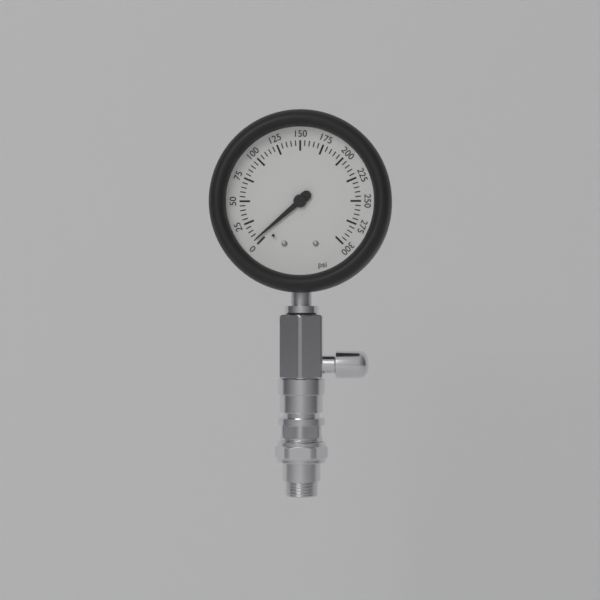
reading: 5 psi
